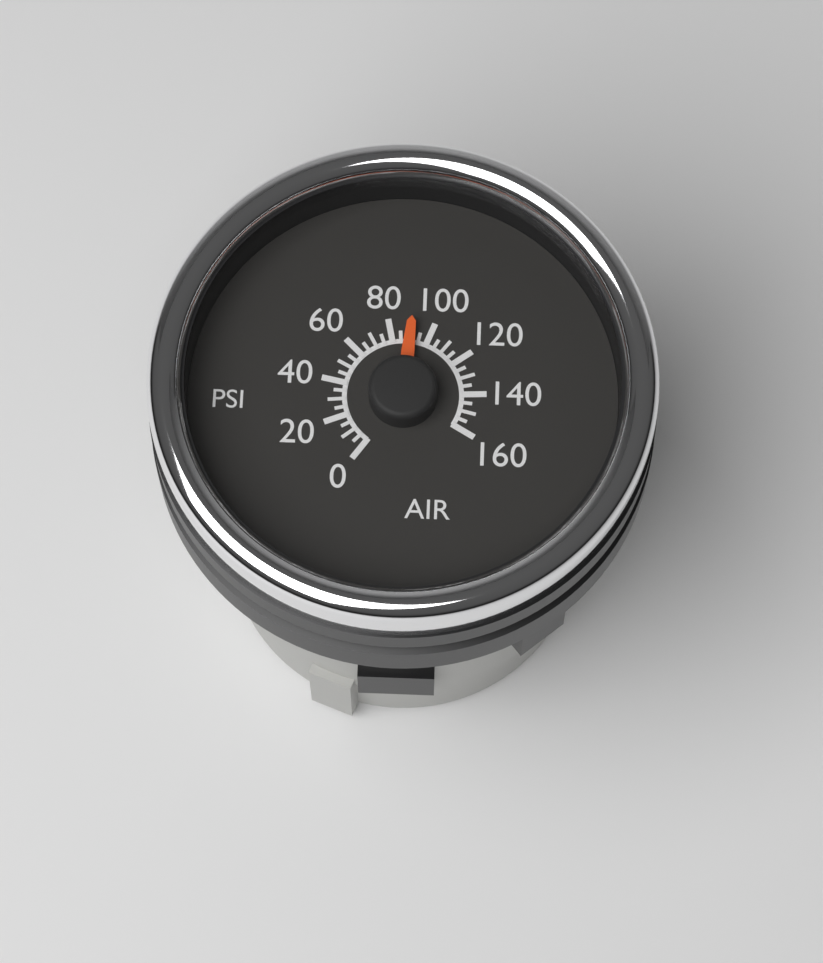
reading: 90 psi
